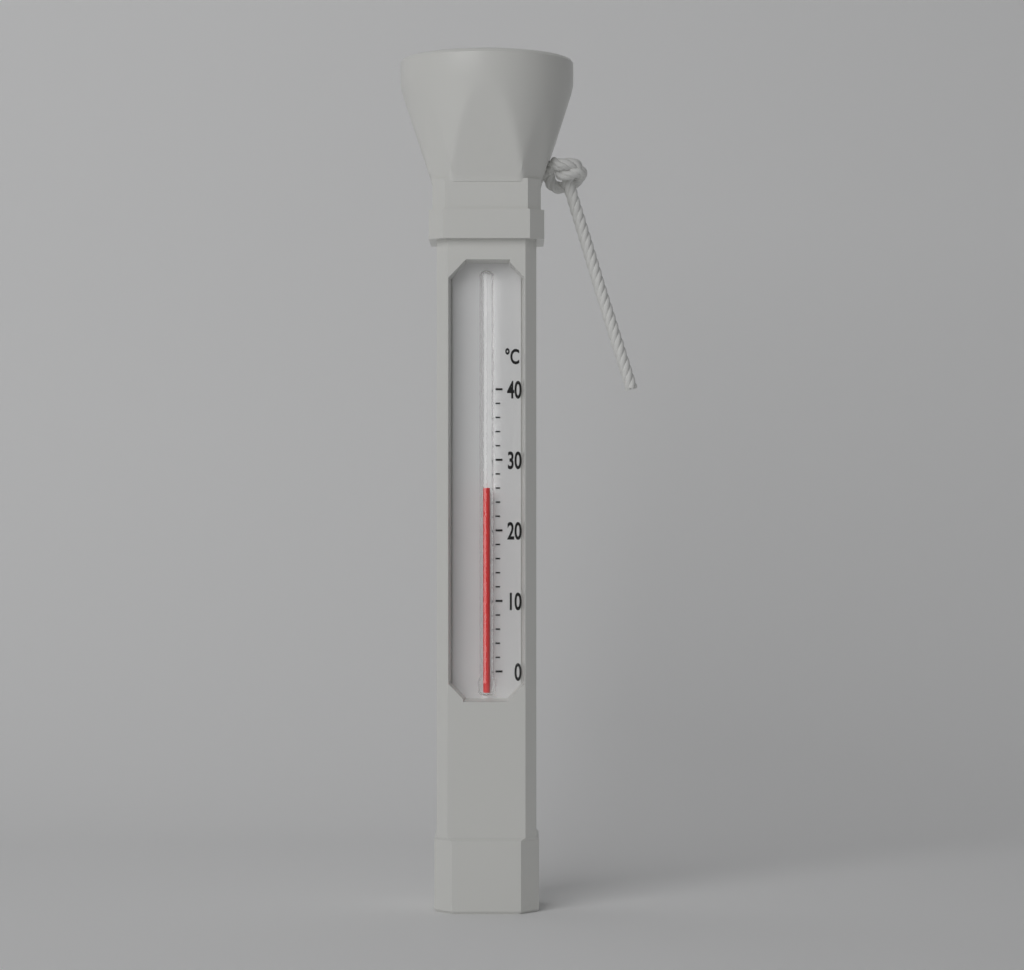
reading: 26 °C
